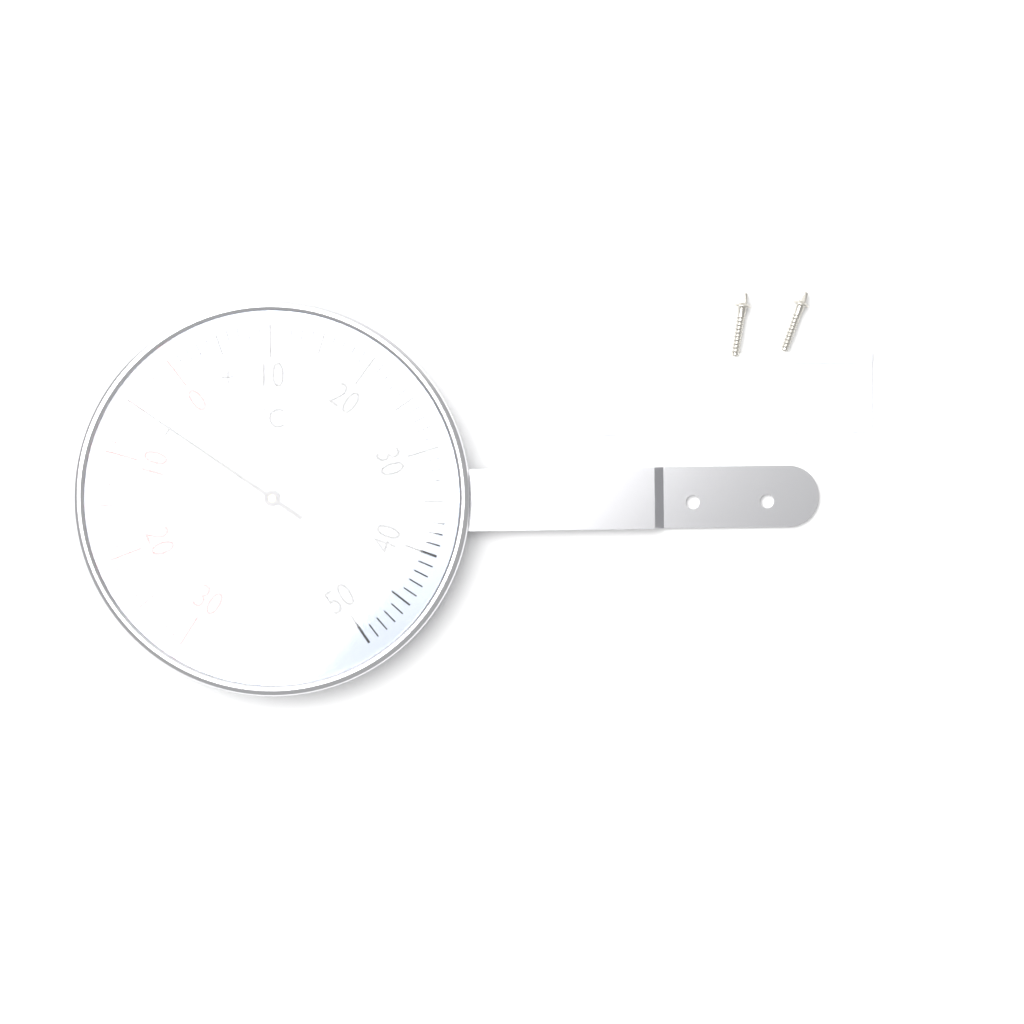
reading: -5 °C
